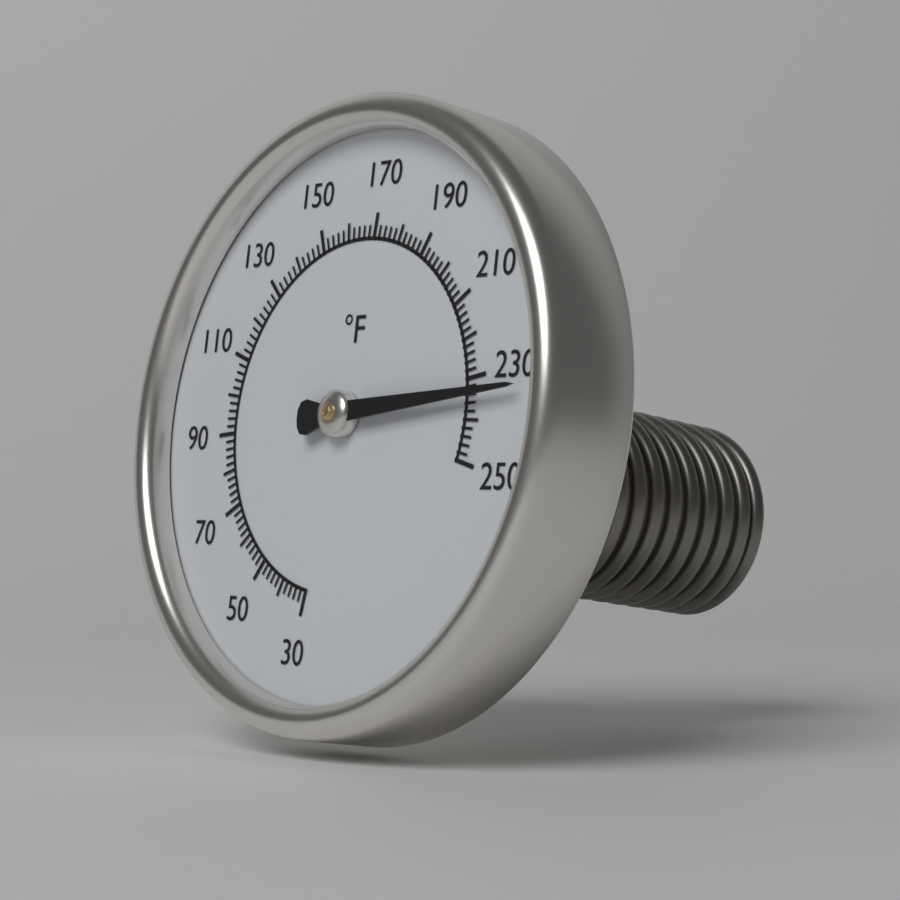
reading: 234 °F
